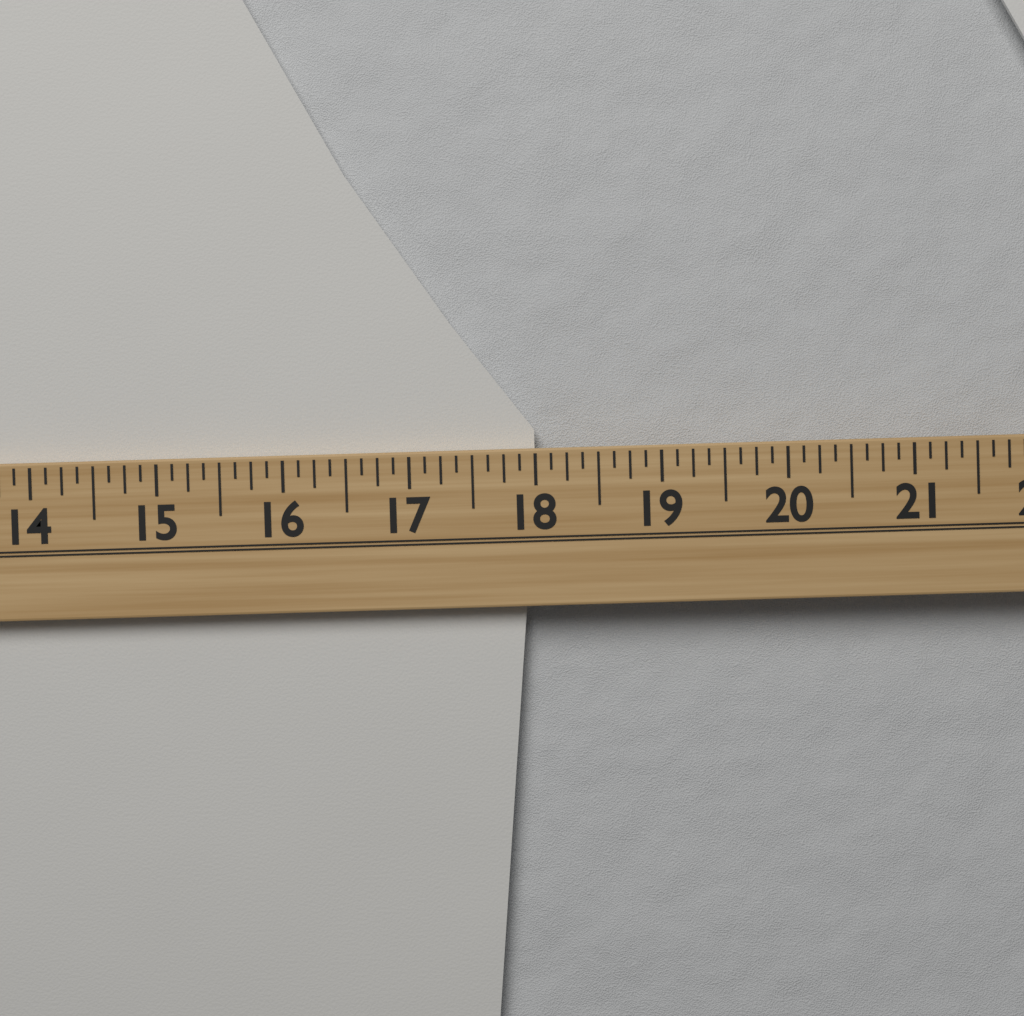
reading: 18.000 (no unit)
